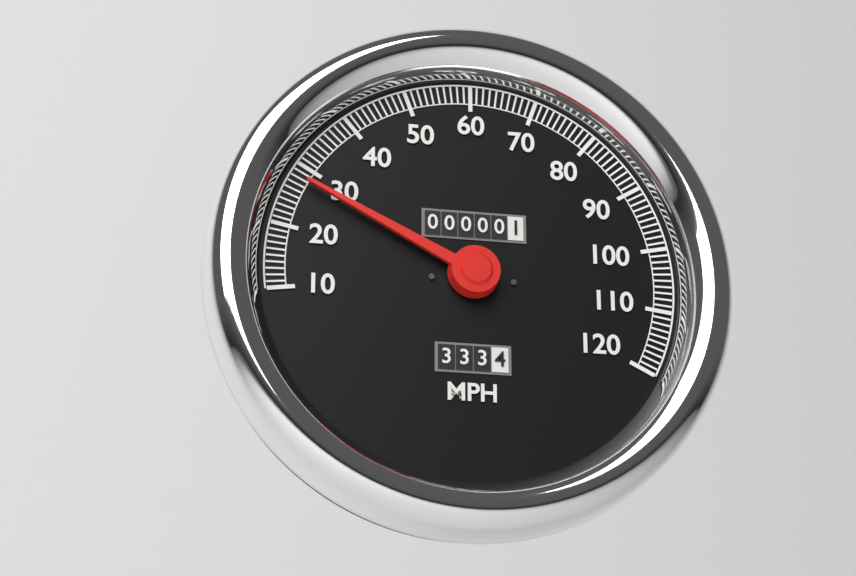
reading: 28 MPH
